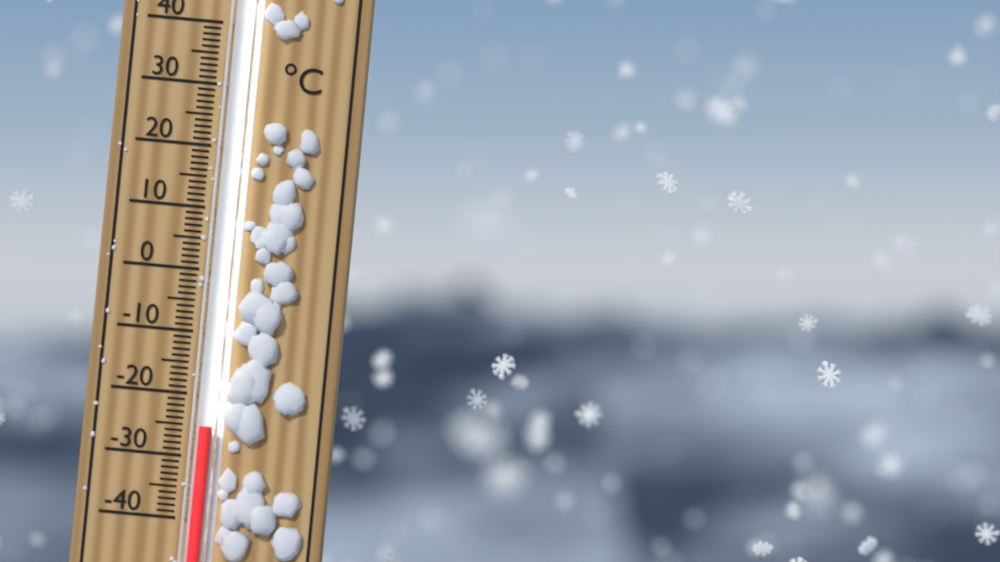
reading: -25 °C
